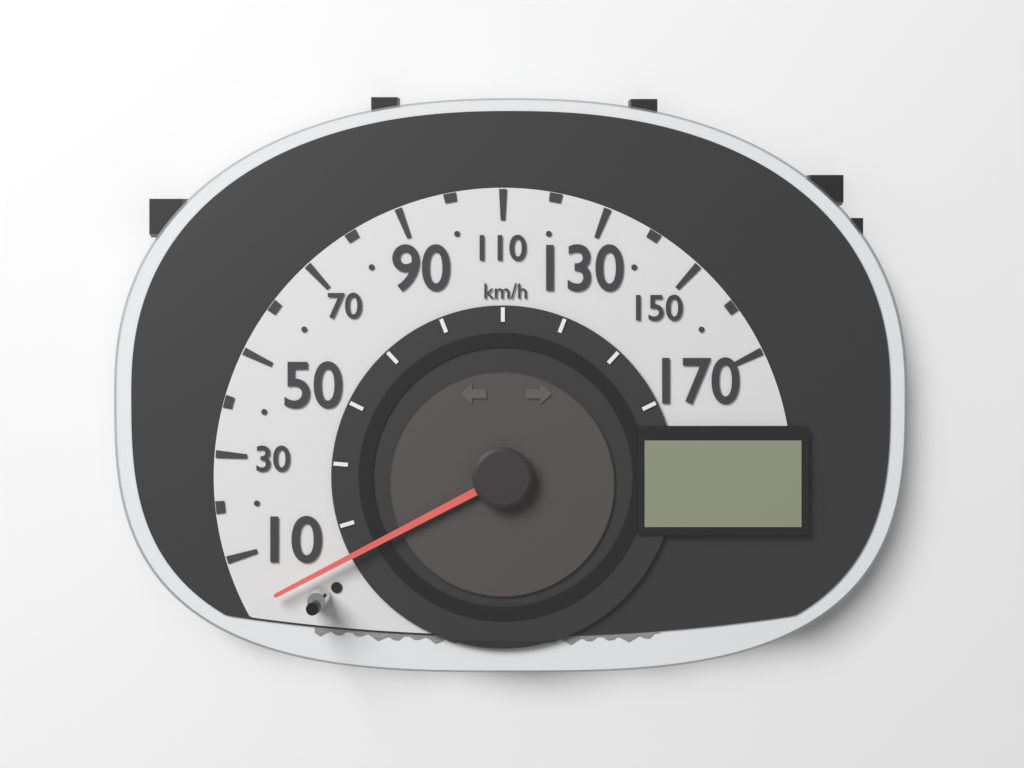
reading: 0 km/h
